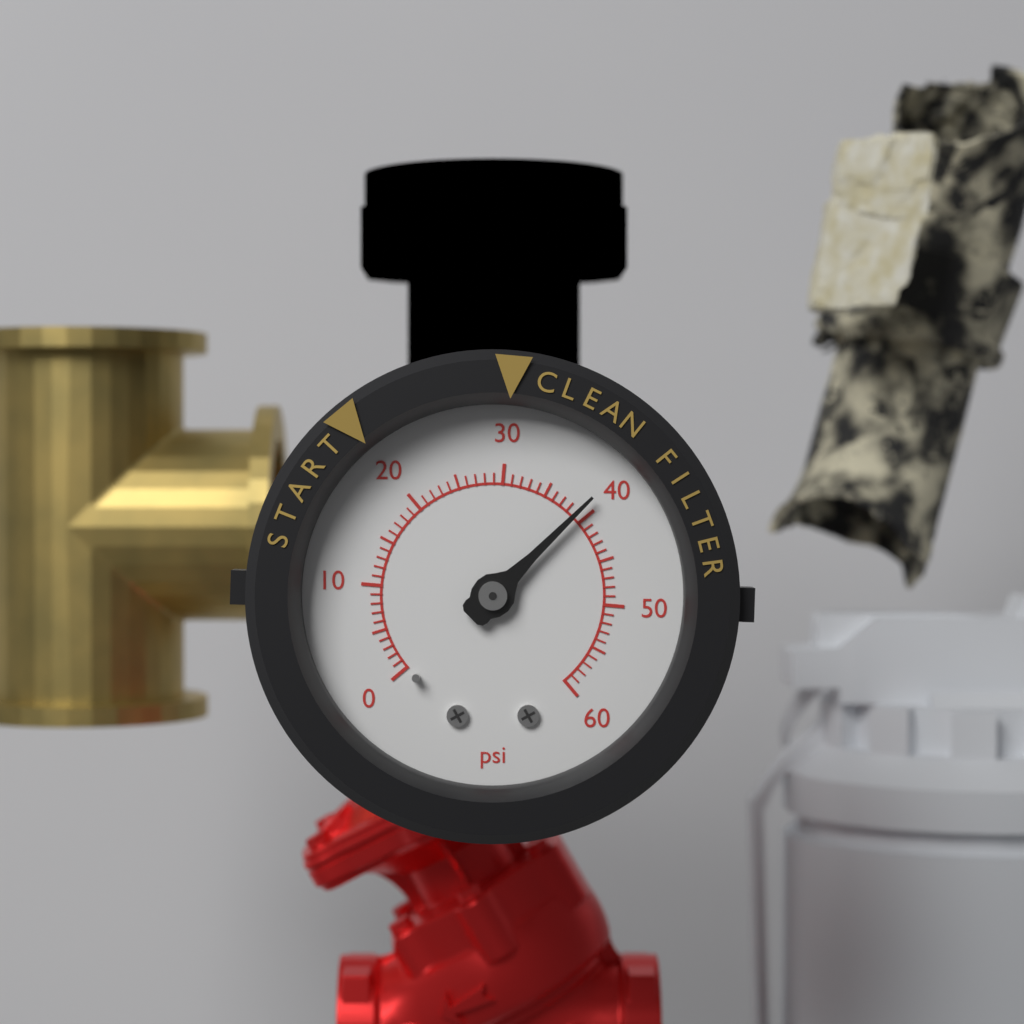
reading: 39 psi
